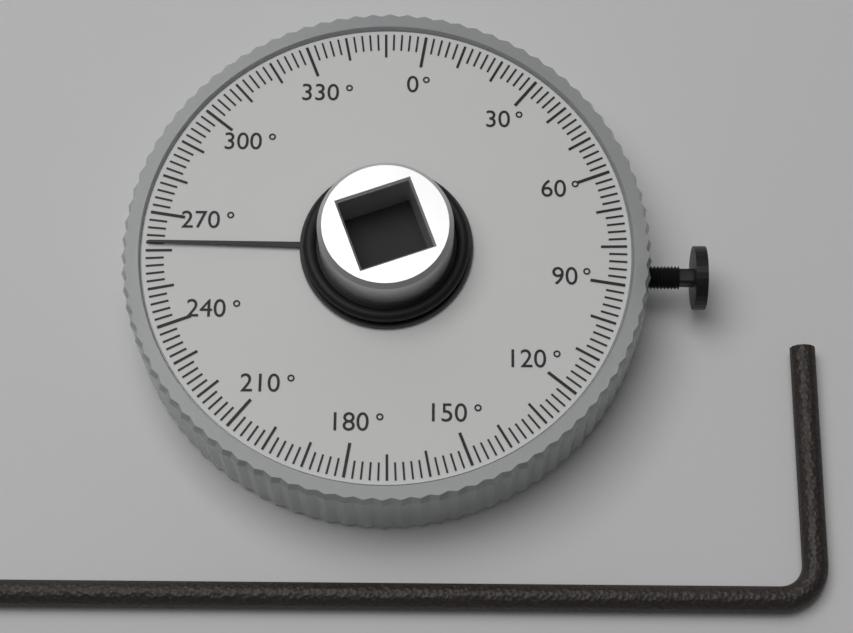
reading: 262 °
